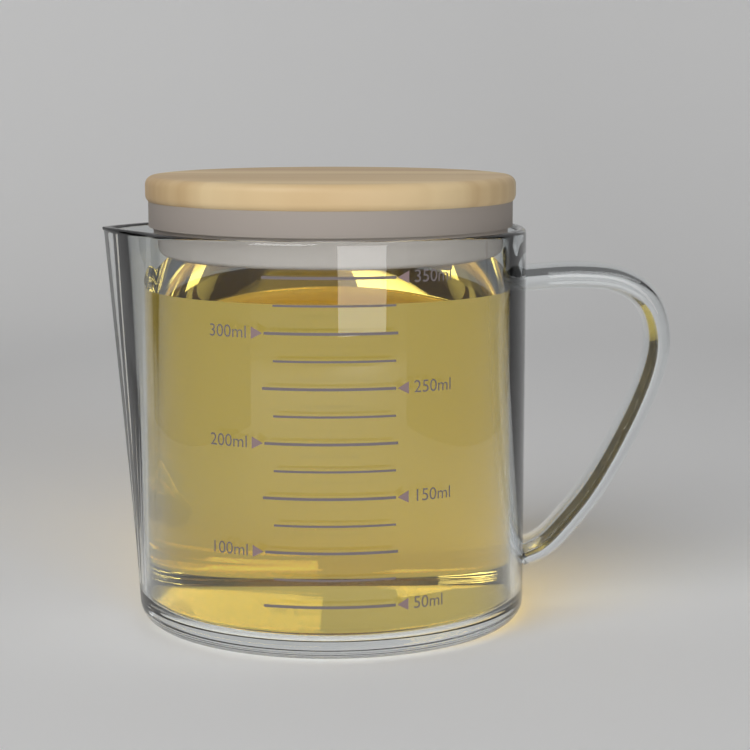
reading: 325 ml
